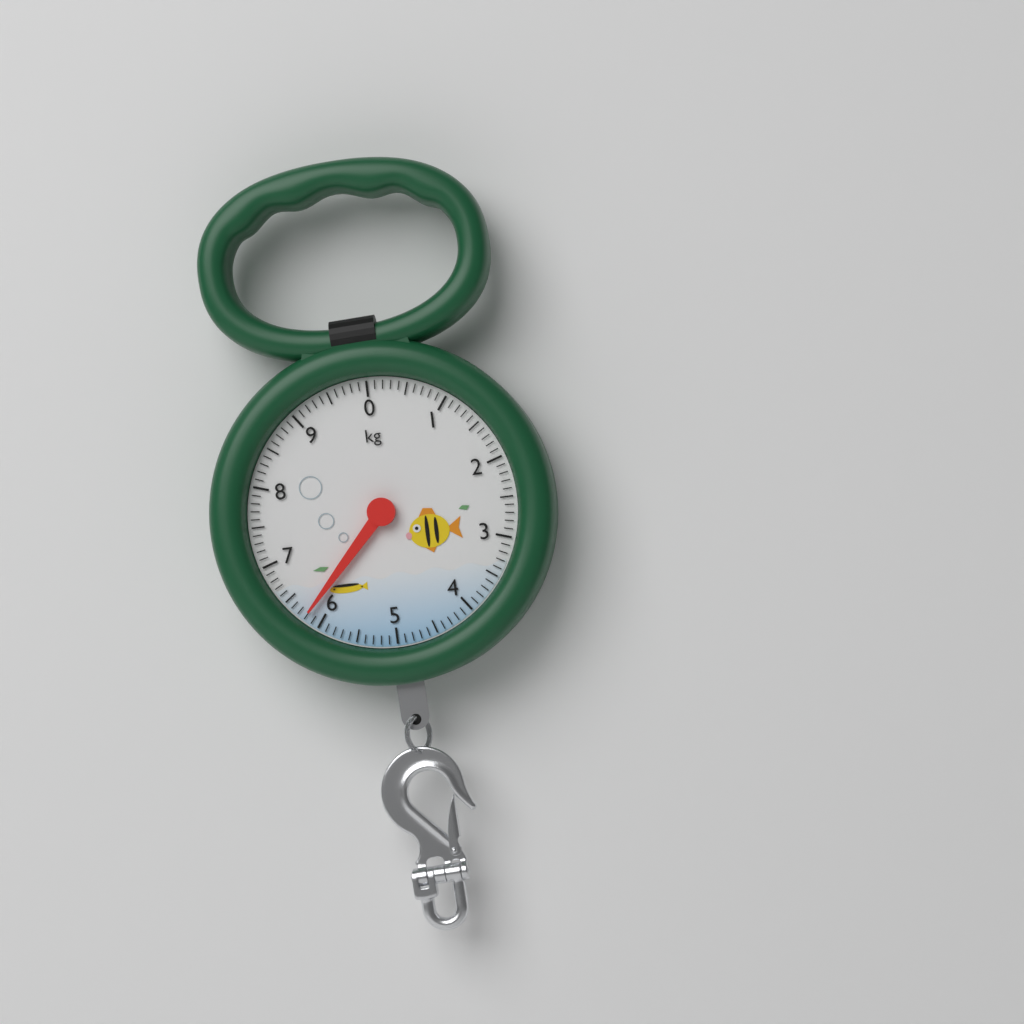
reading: 6.2 kg
